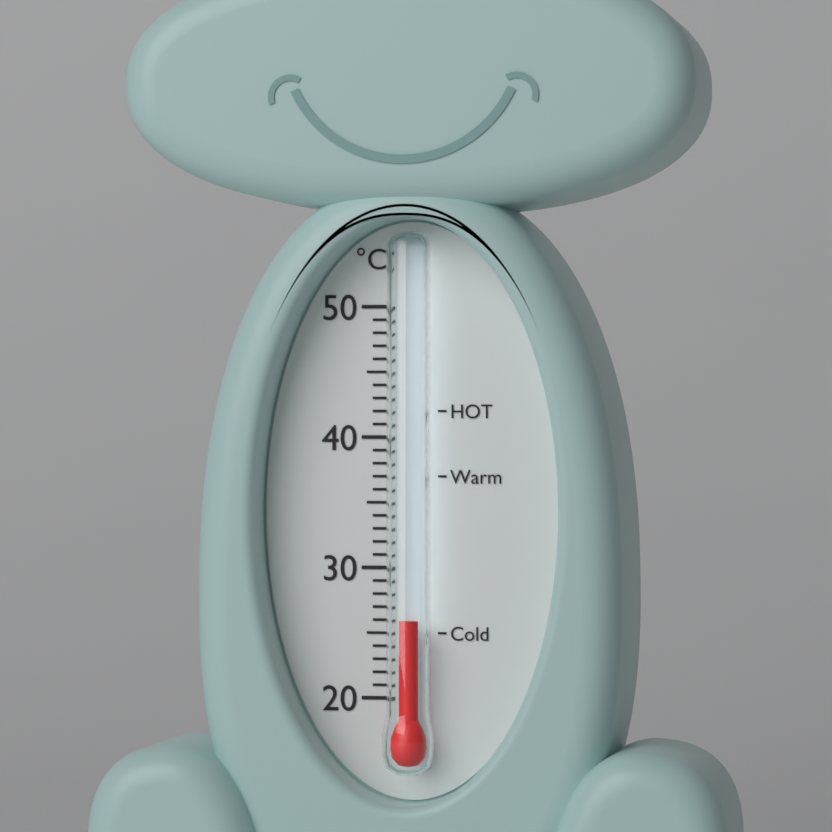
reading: 26 °C
